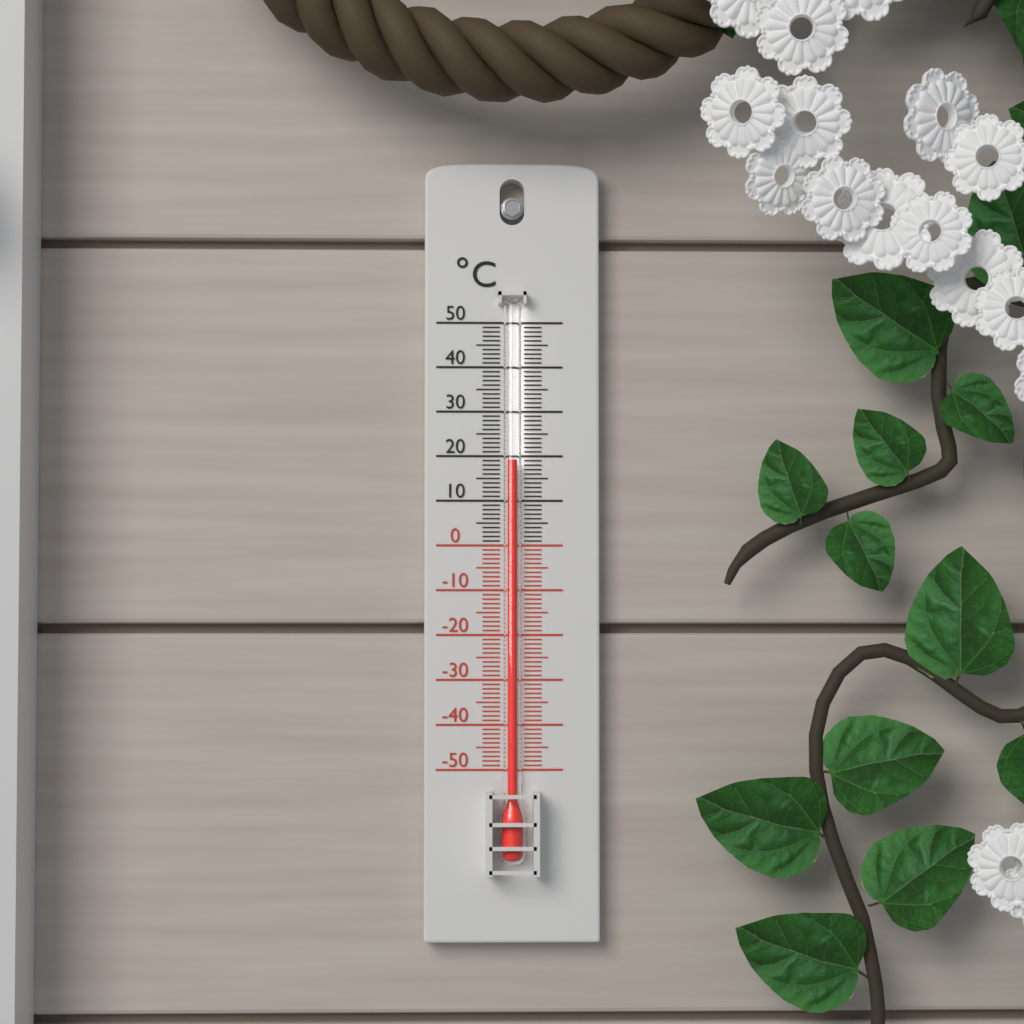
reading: 19 °C
